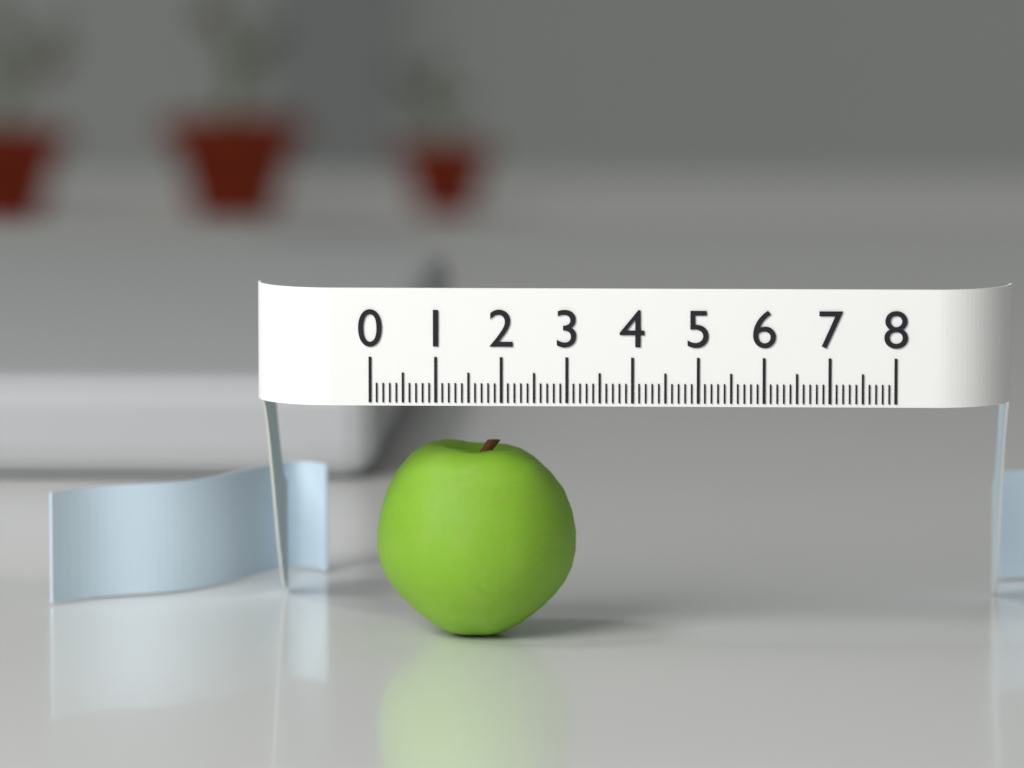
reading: 3.1 (no unit)
